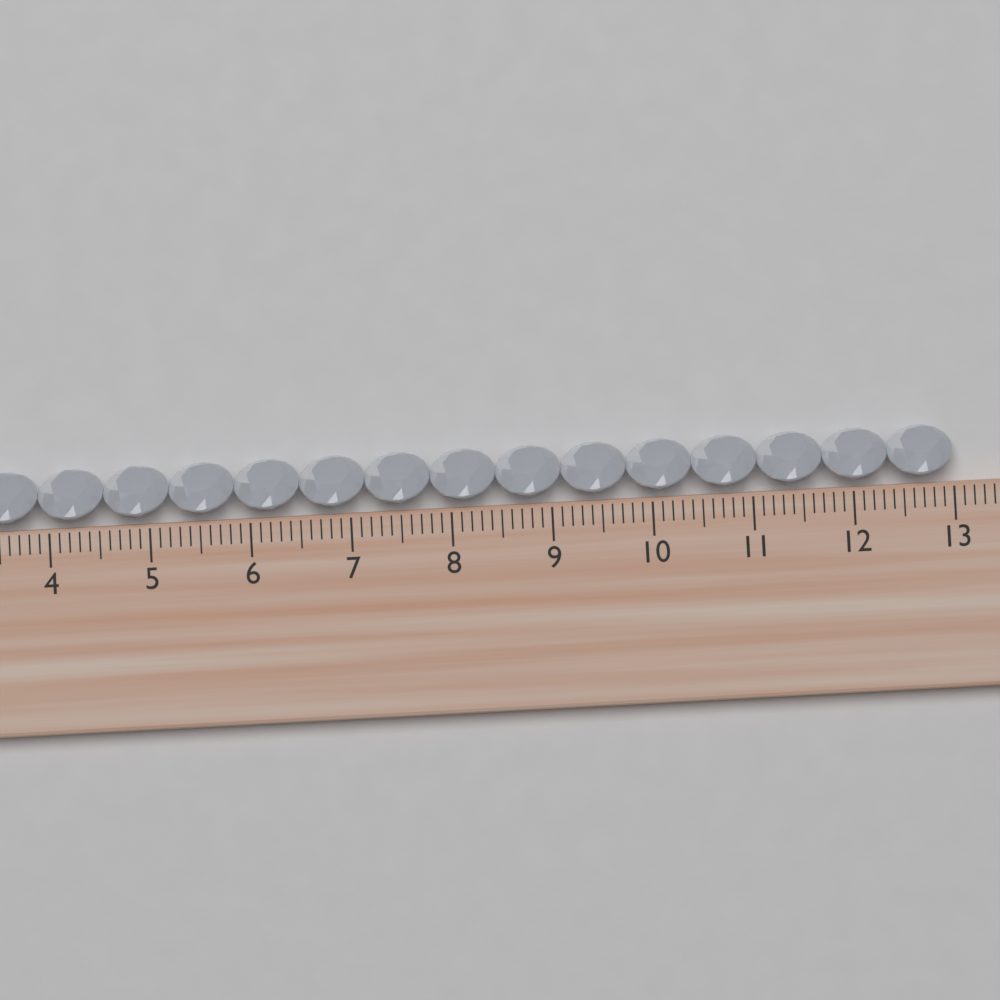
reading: 13.0 cm
